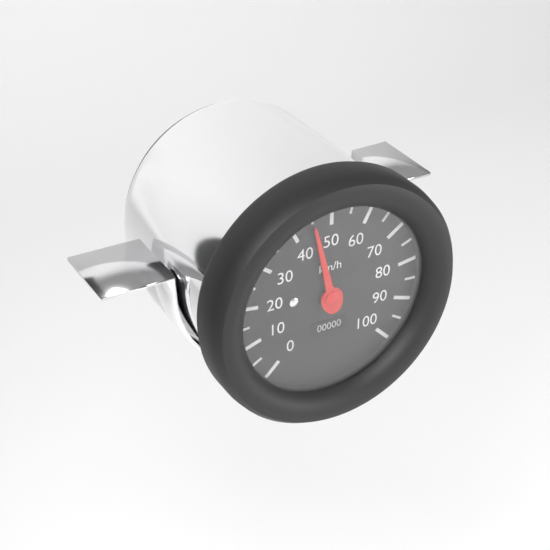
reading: 45 km/h
